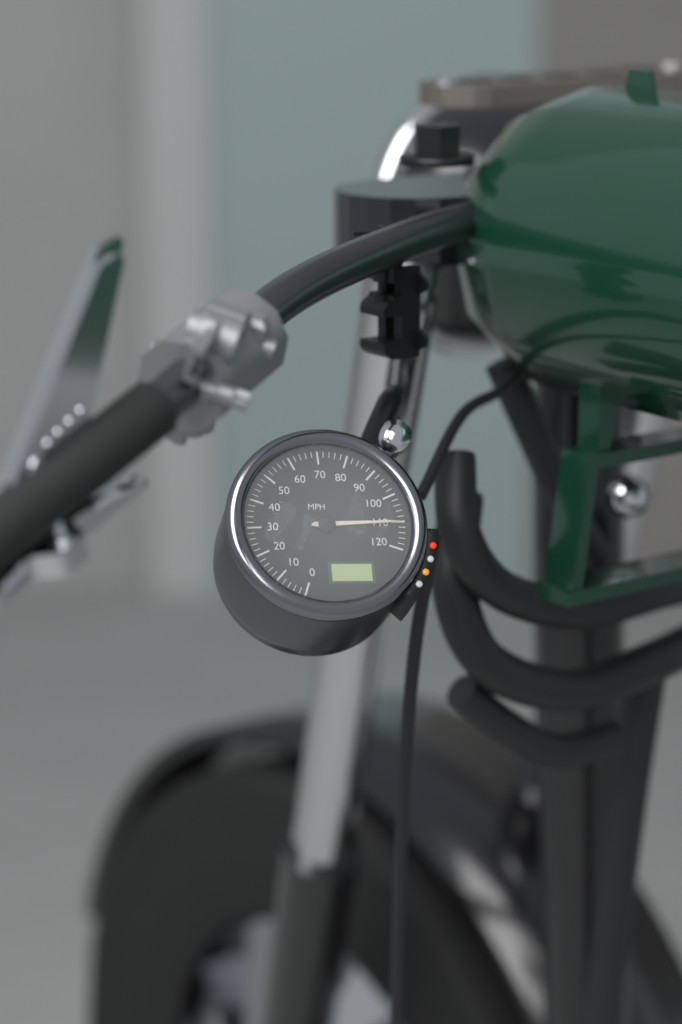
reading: 110 MPH
